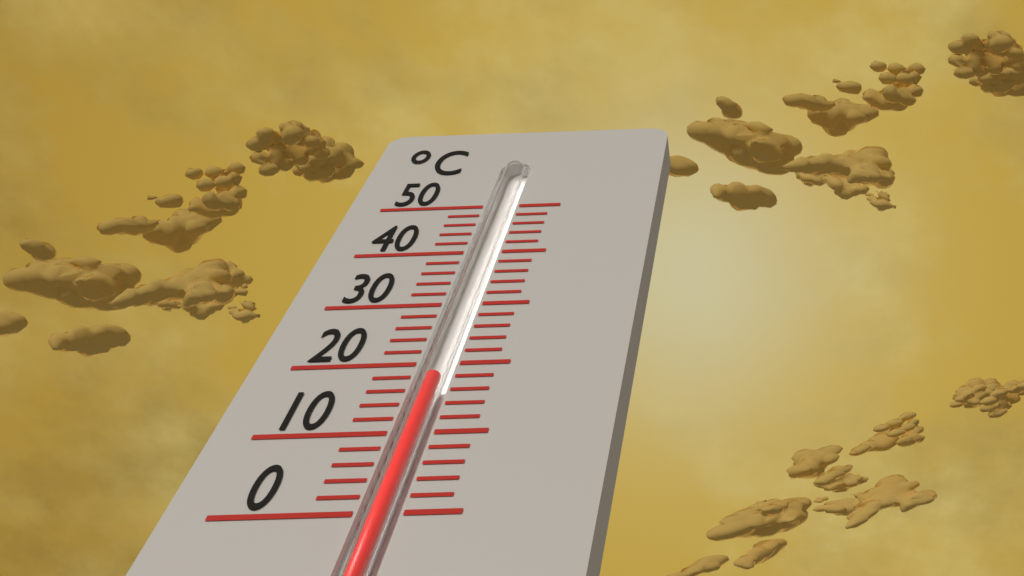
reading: 18 °C
